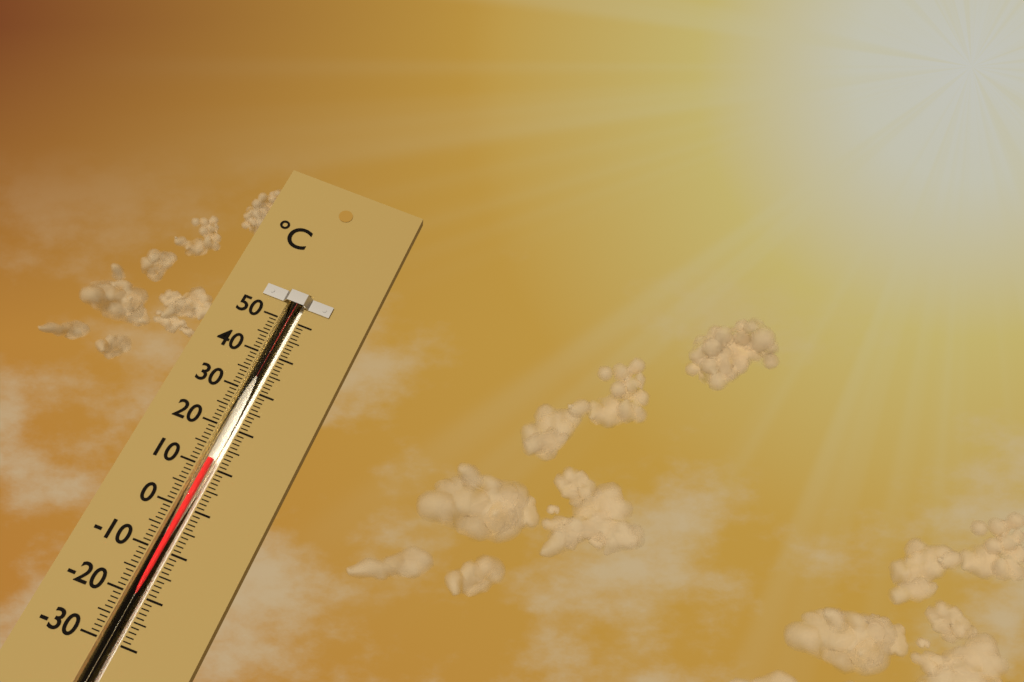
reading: 12 °C
